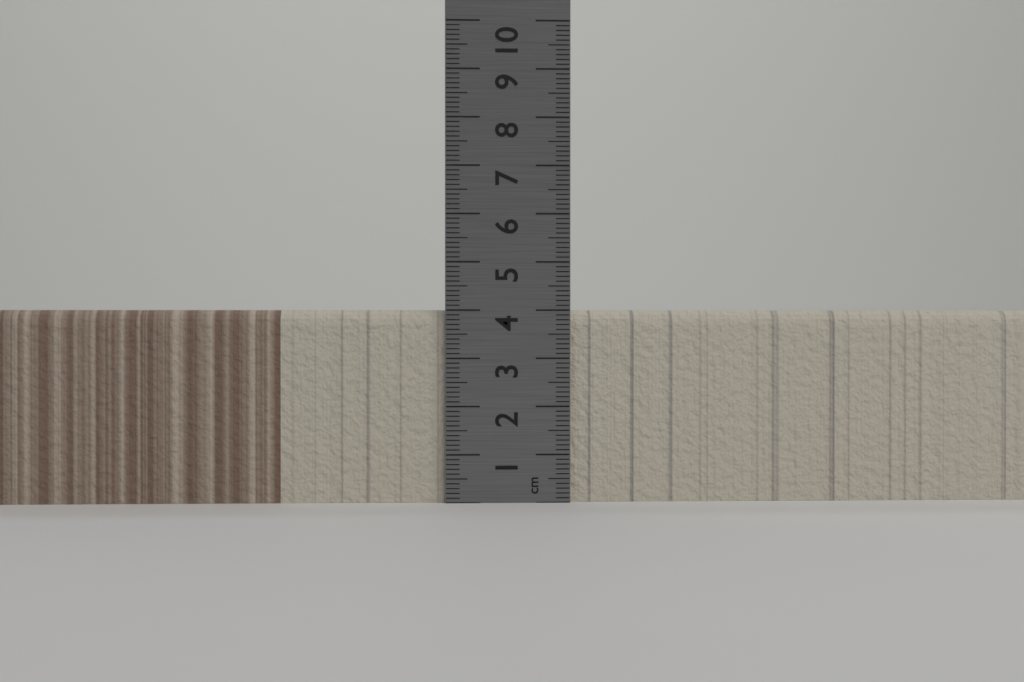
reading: 4.0 cm
